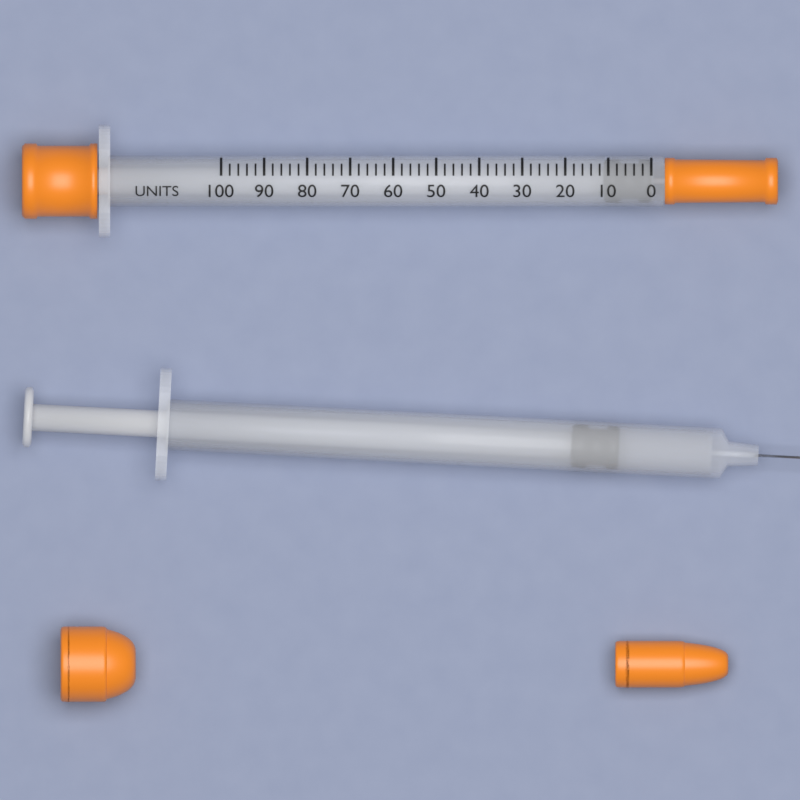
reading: 0 units
